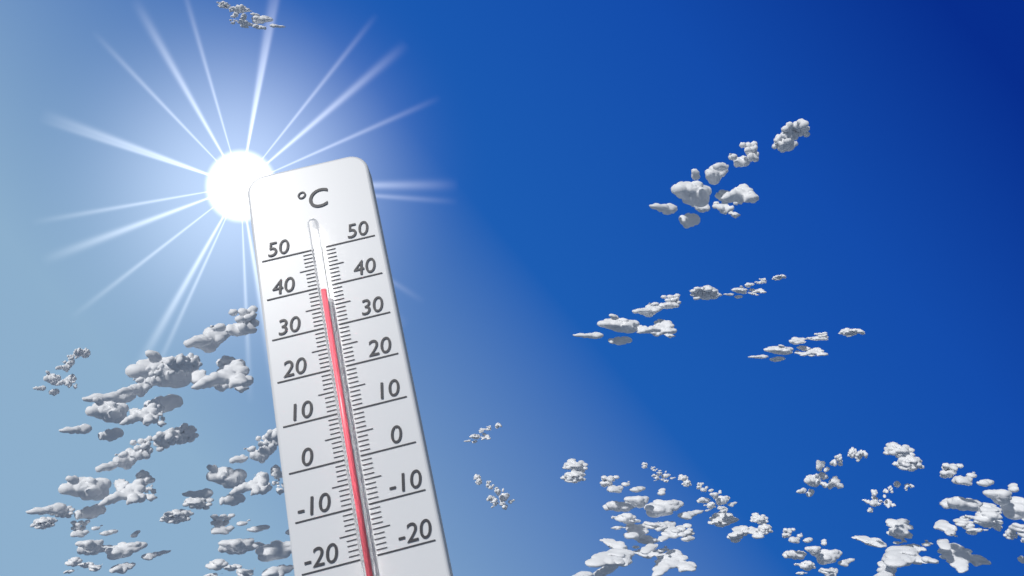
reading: 38 °C
